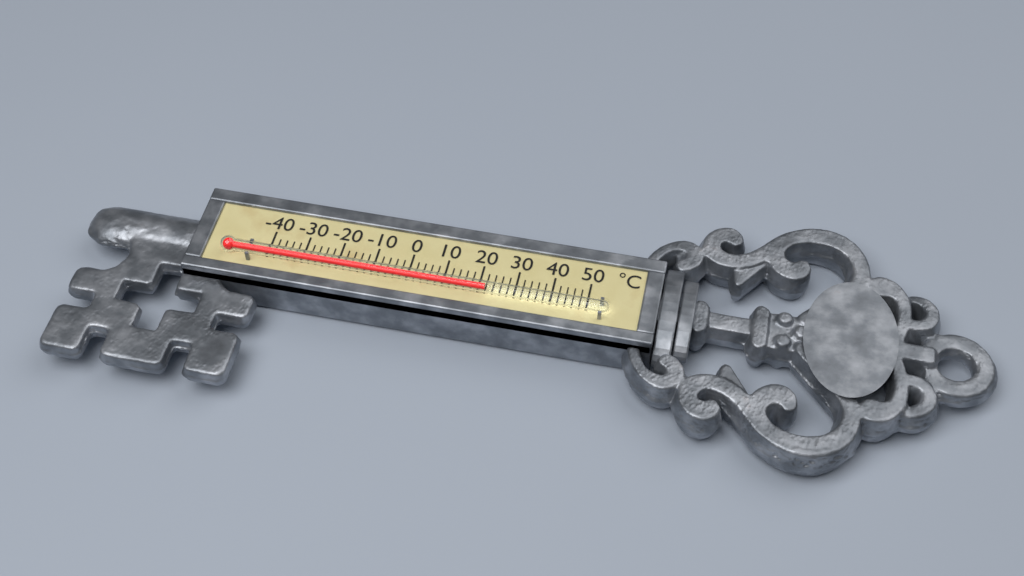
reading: 22 °C
